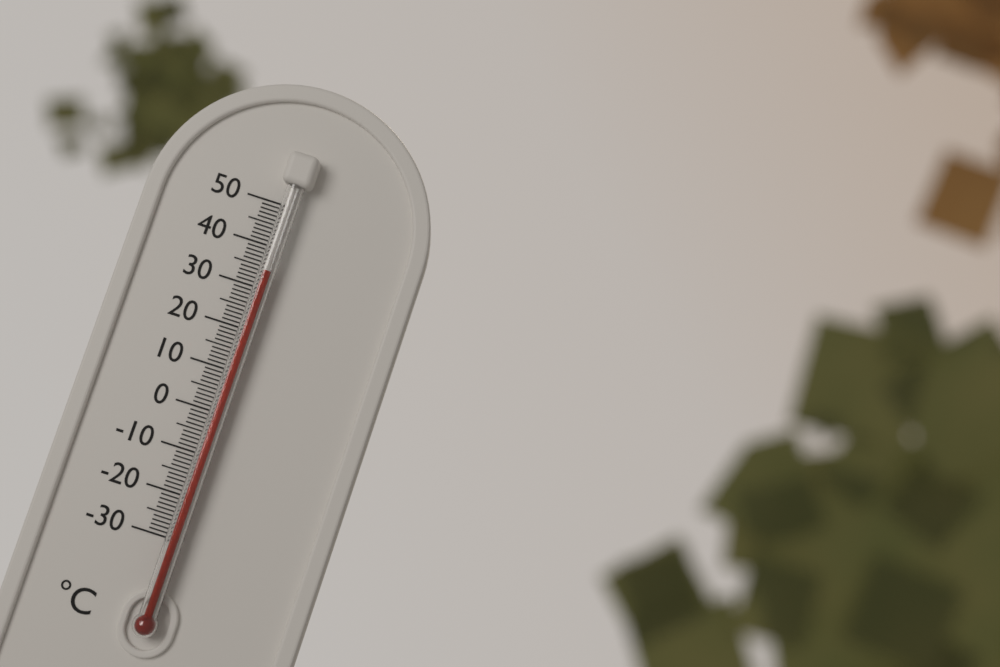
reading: 34 °C
